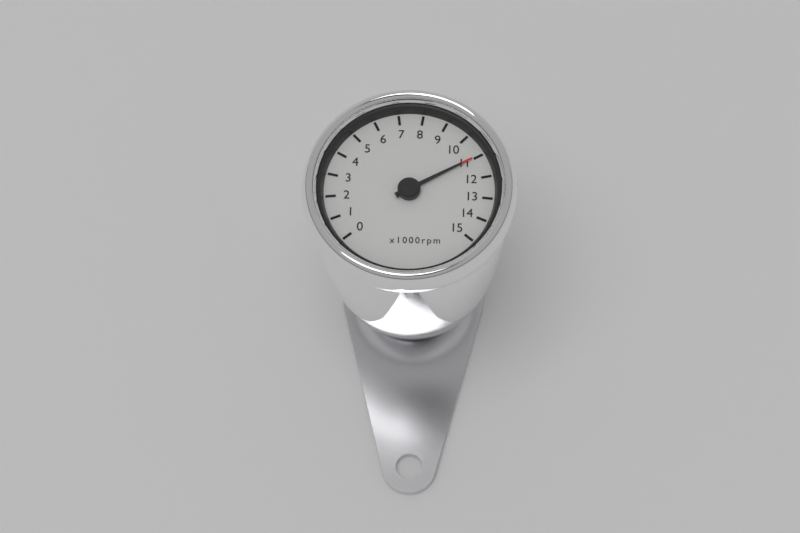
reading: 11000 rpm
